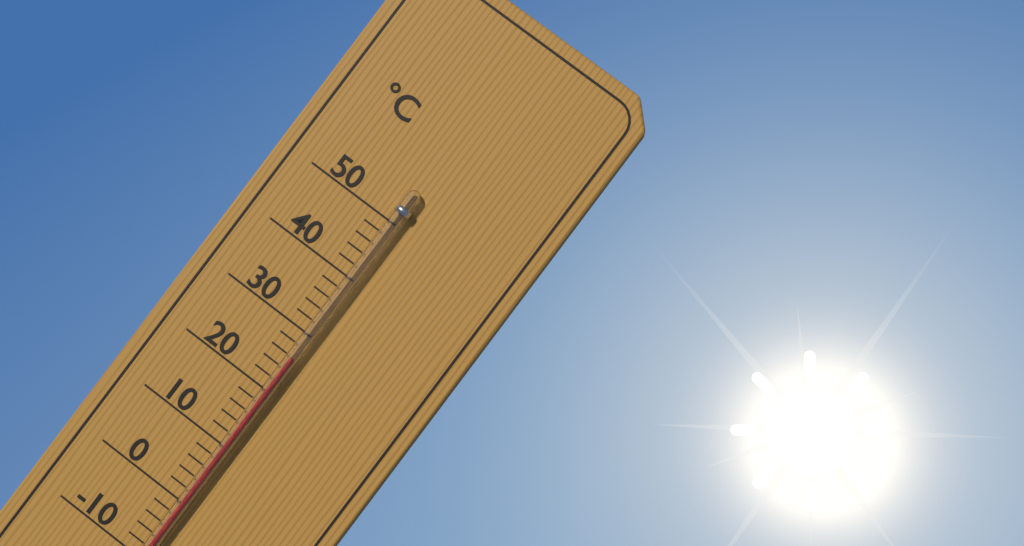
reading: 26 °C
